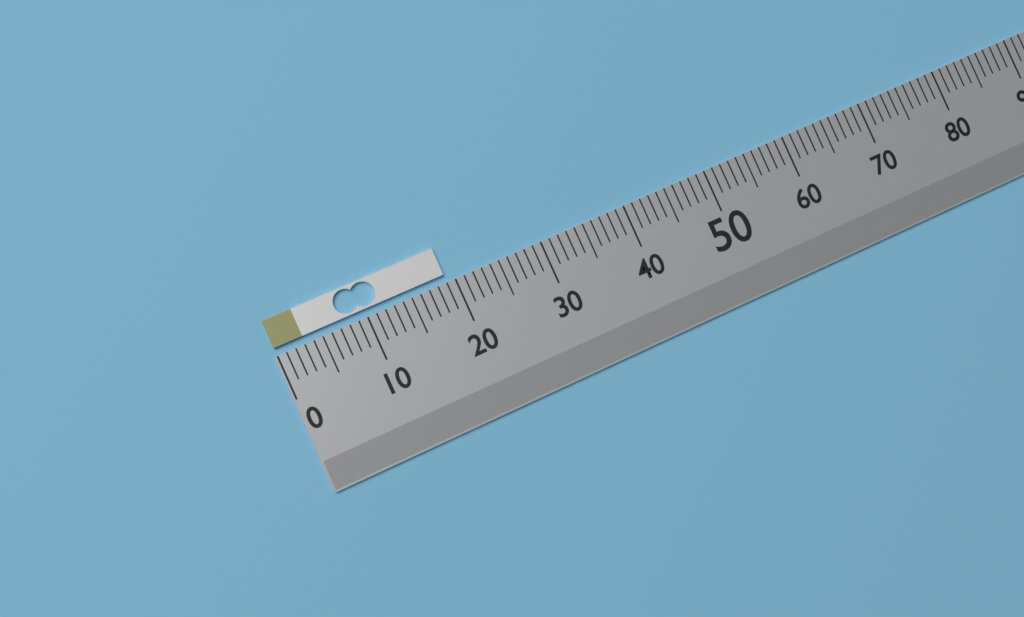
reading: 19 (no unit)
